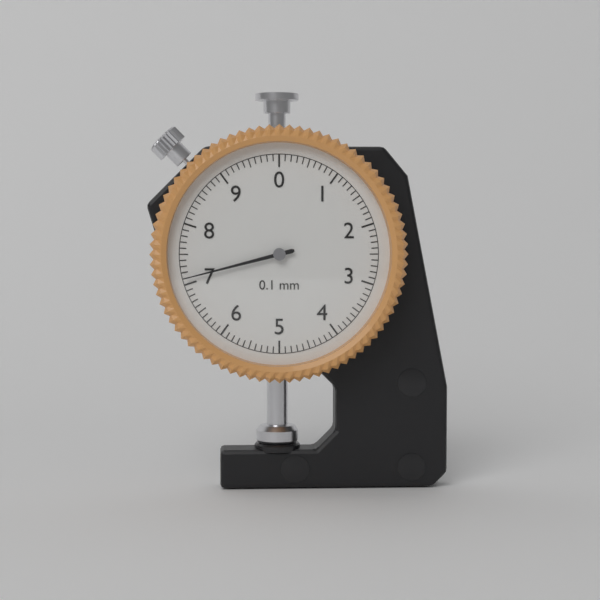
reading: 7.1 mm
